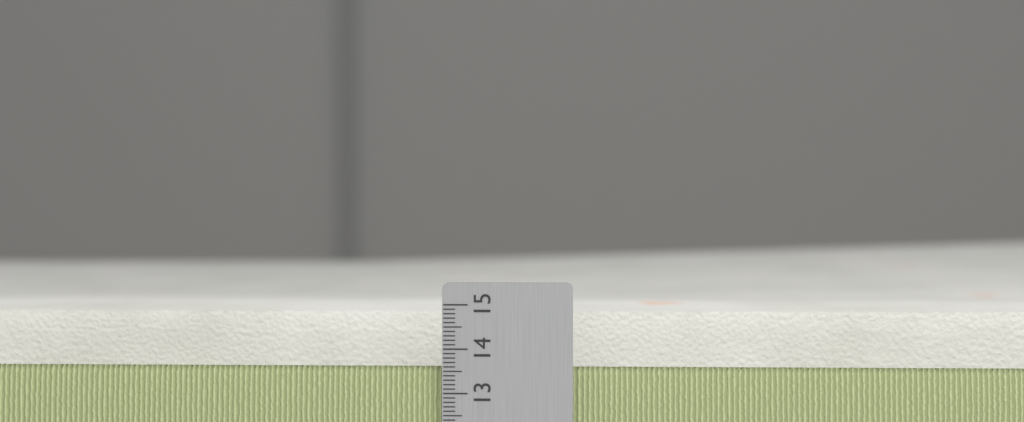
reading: 14.6 (no unit)
